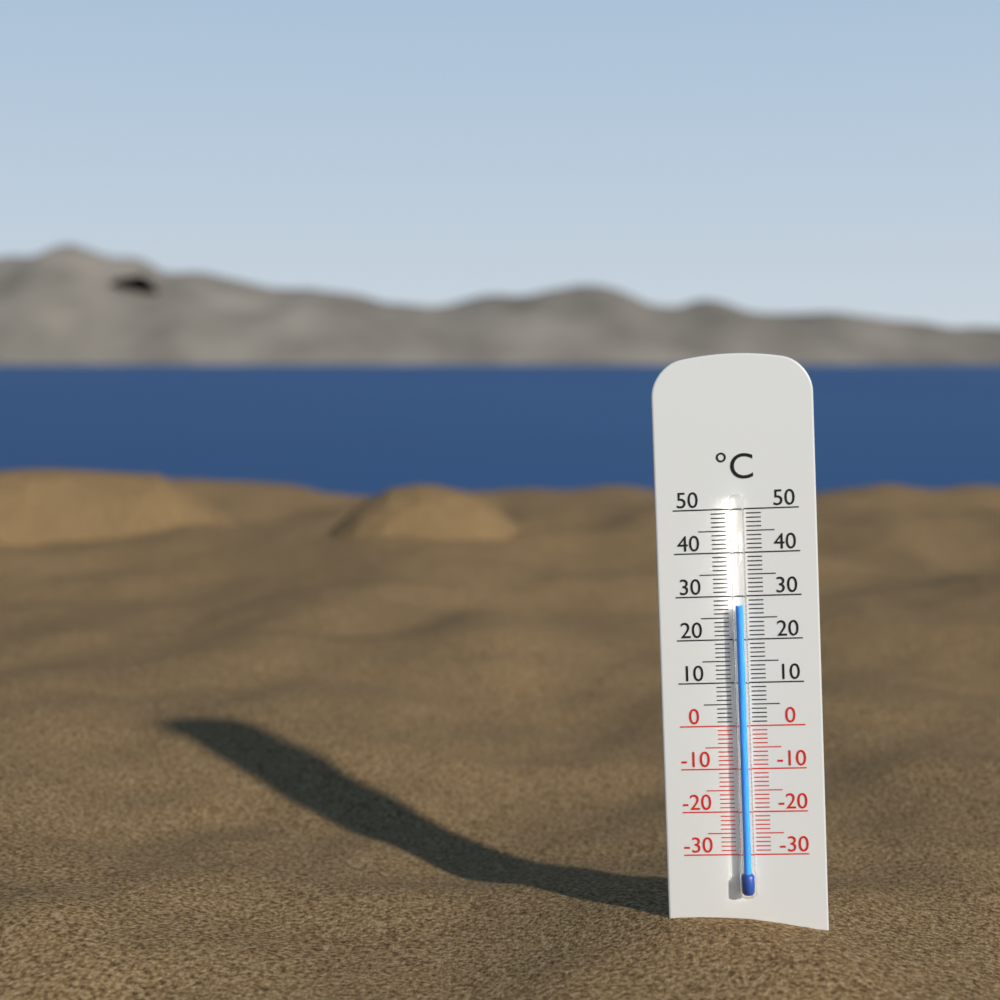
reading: 28 °C
